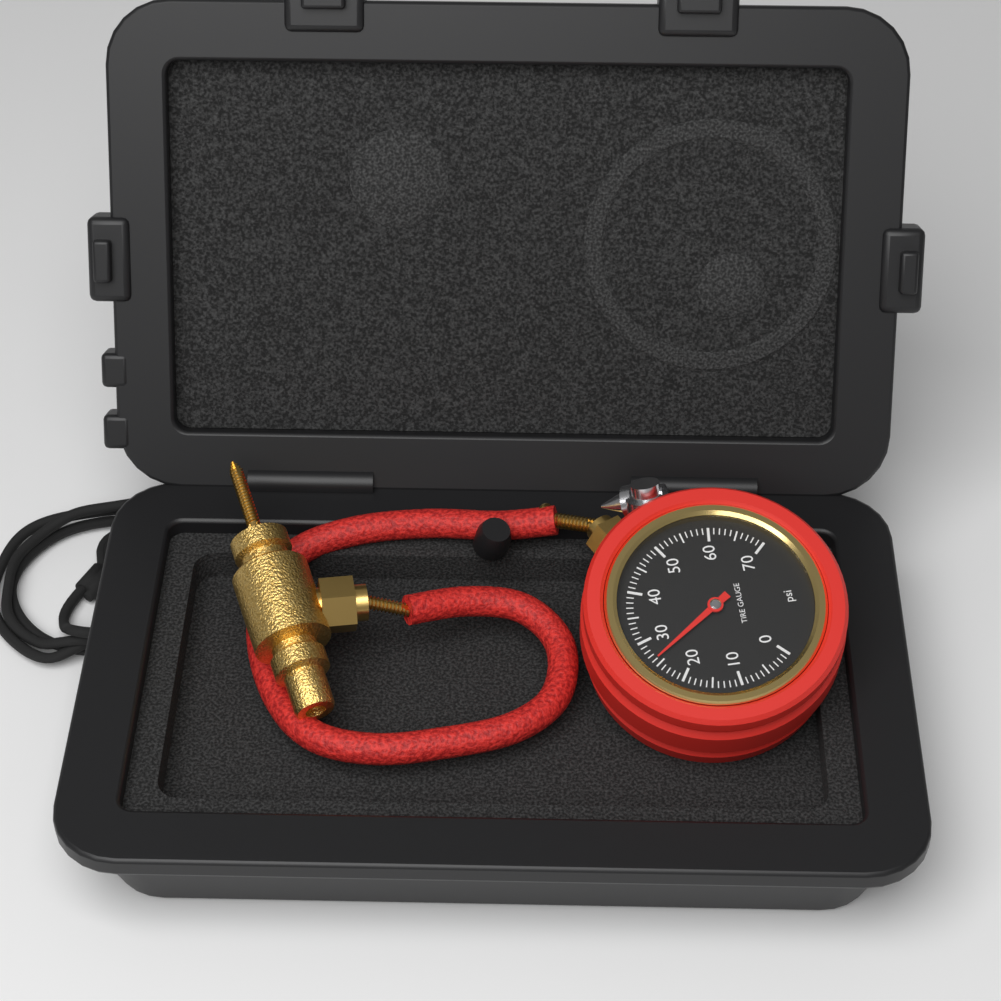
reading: 26 psi
